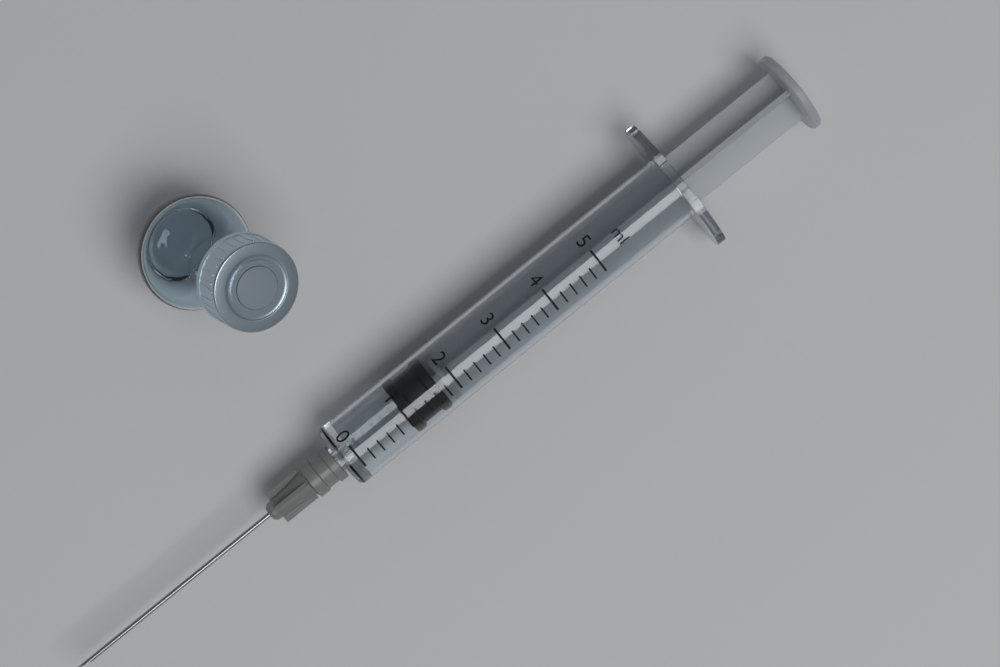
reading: 1.0 ml
